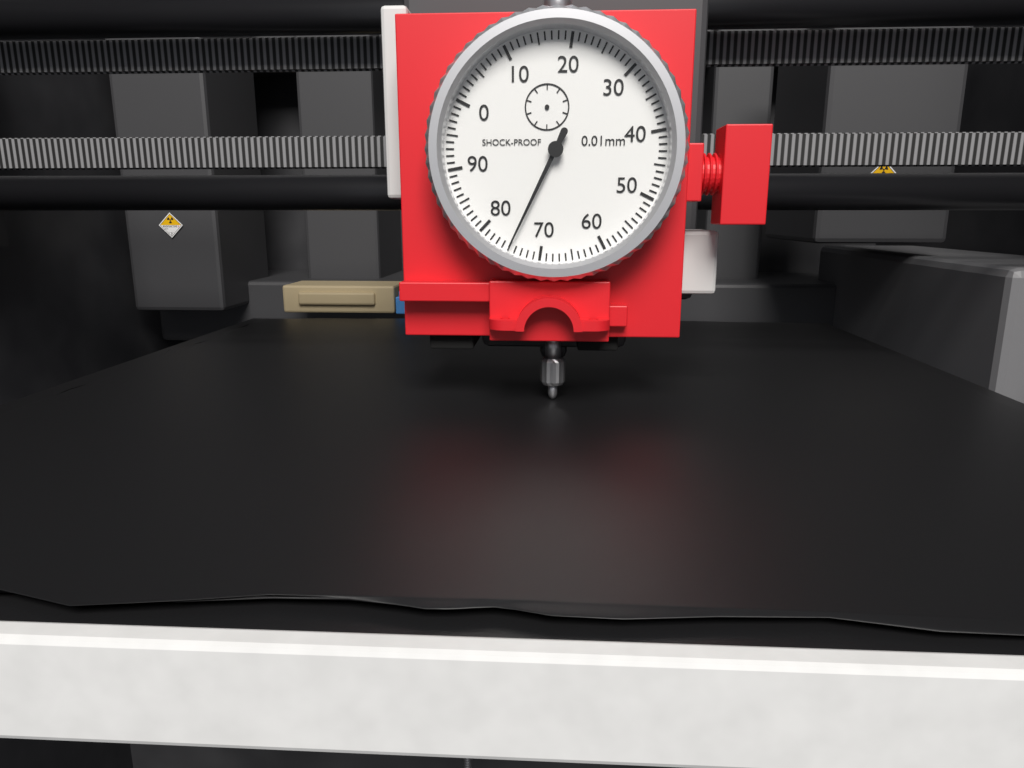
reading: 75 0.01mm
